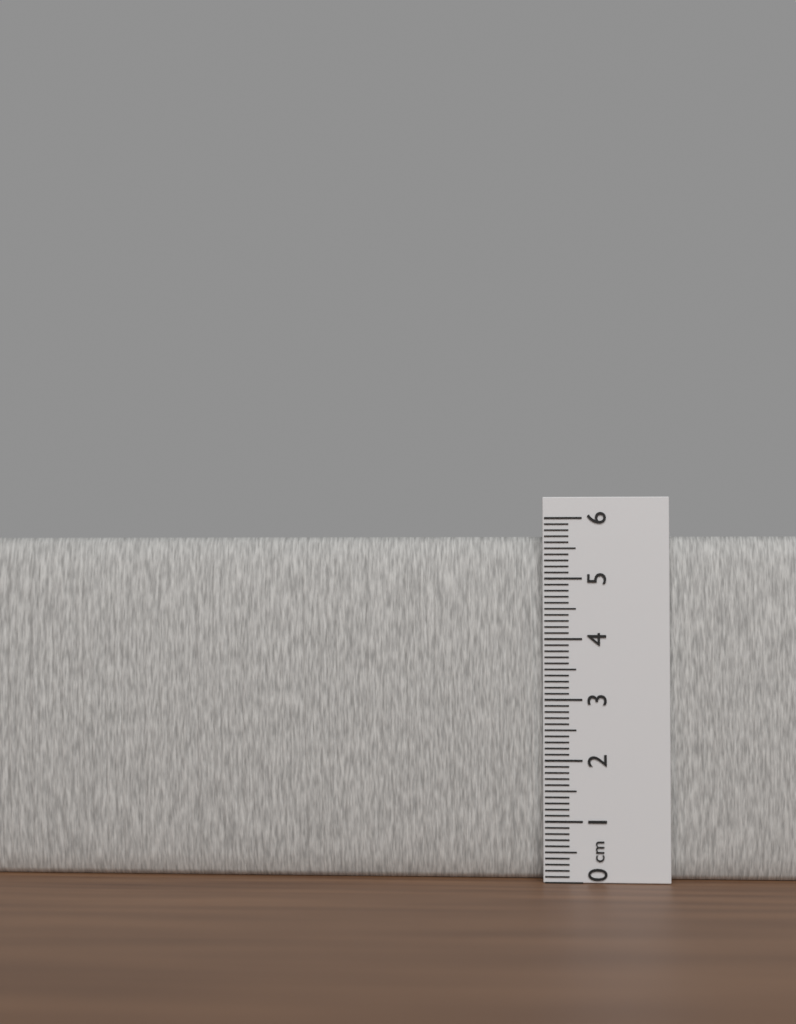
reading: 5.7 cm
